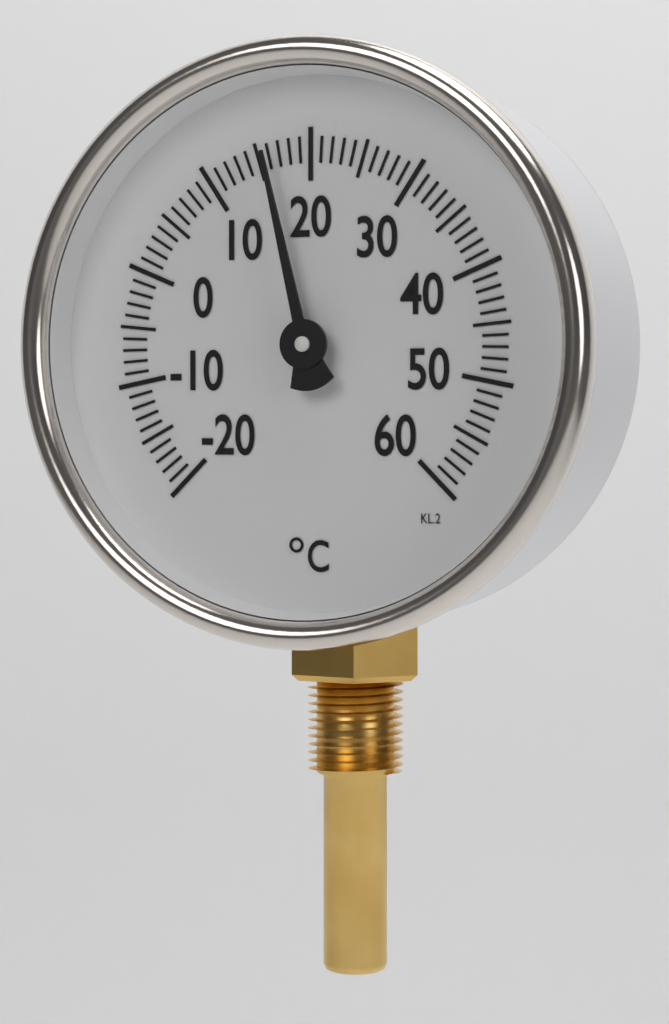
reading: 16 °C
